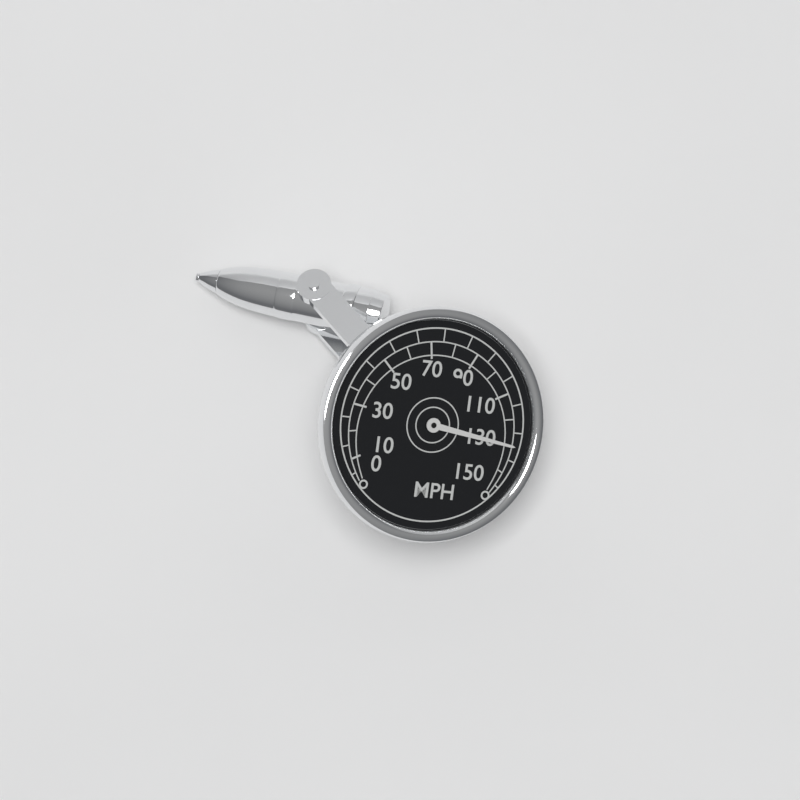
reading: 130 MPH
